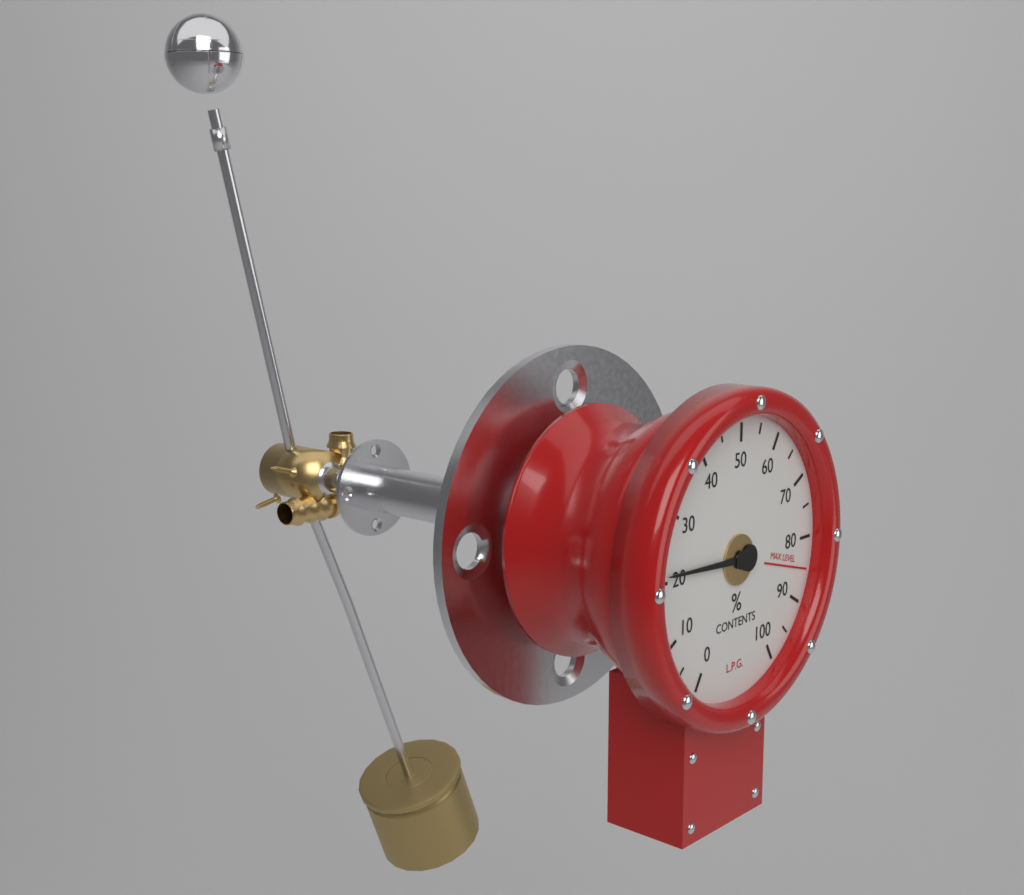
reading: 21 %
